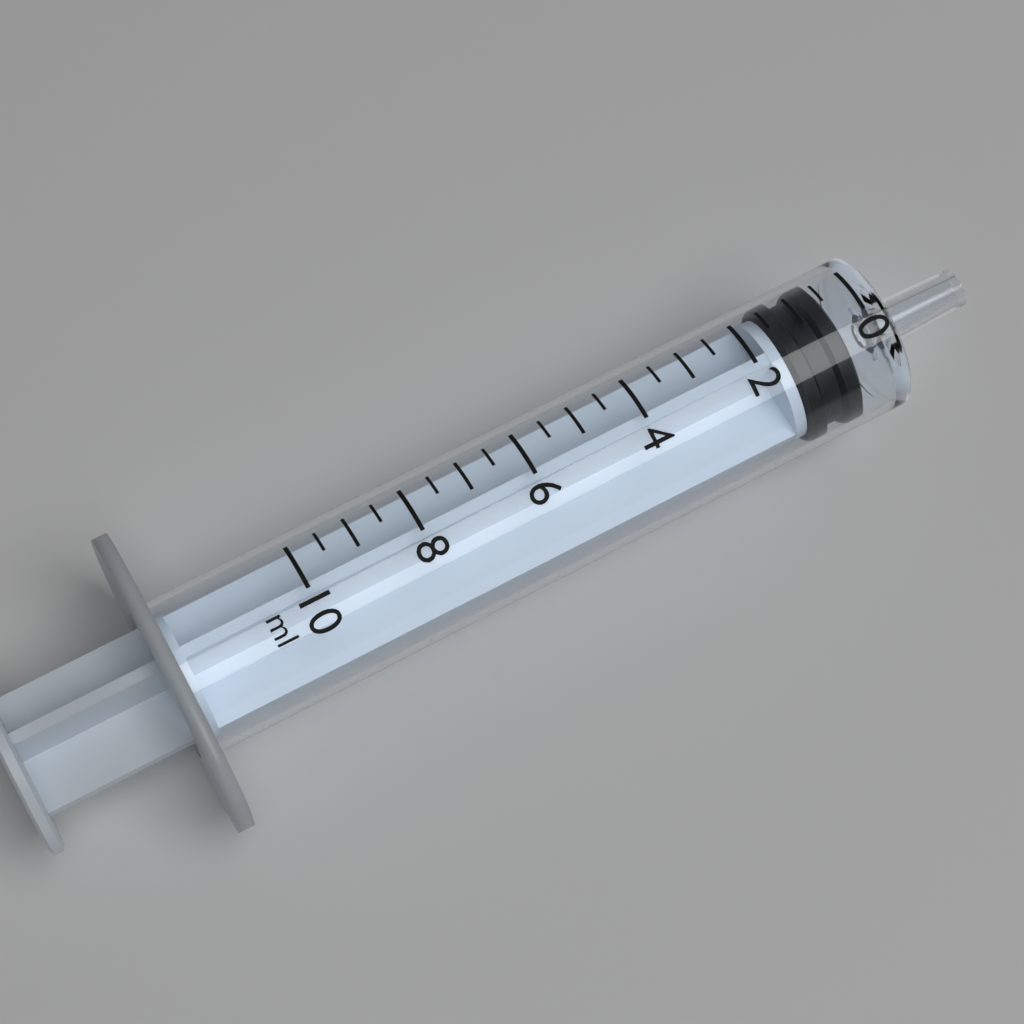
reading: 0.5 ml
